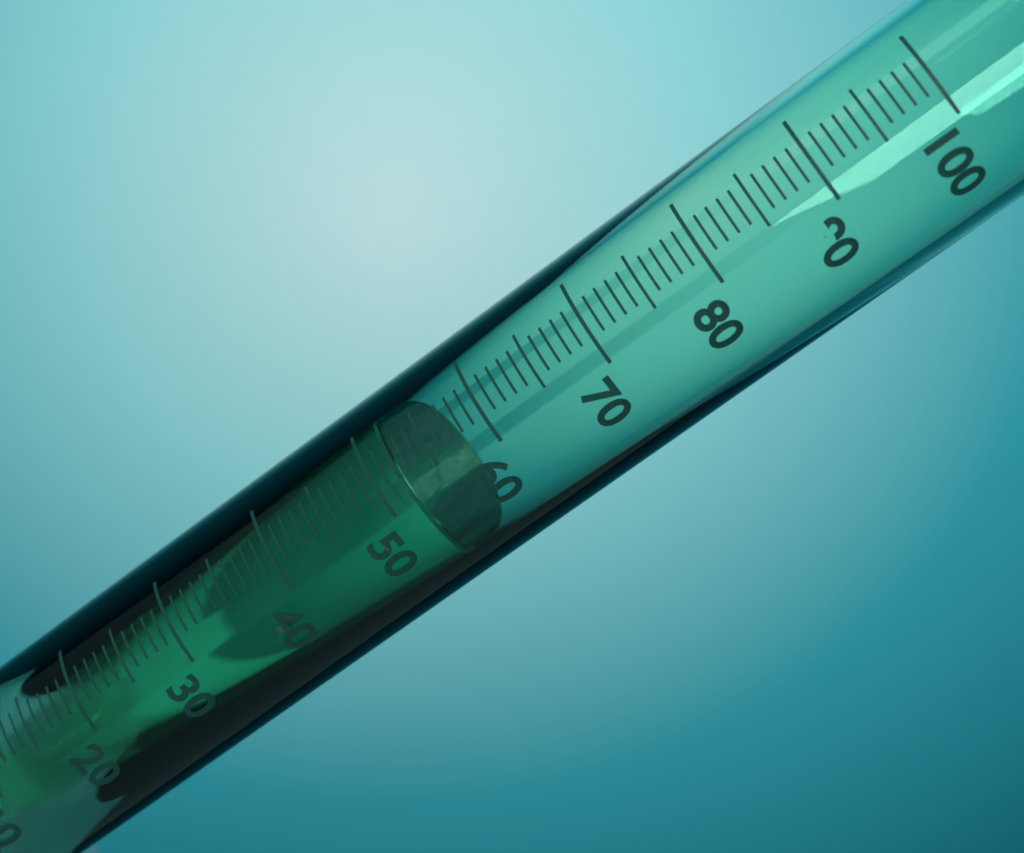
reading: 52 ml
